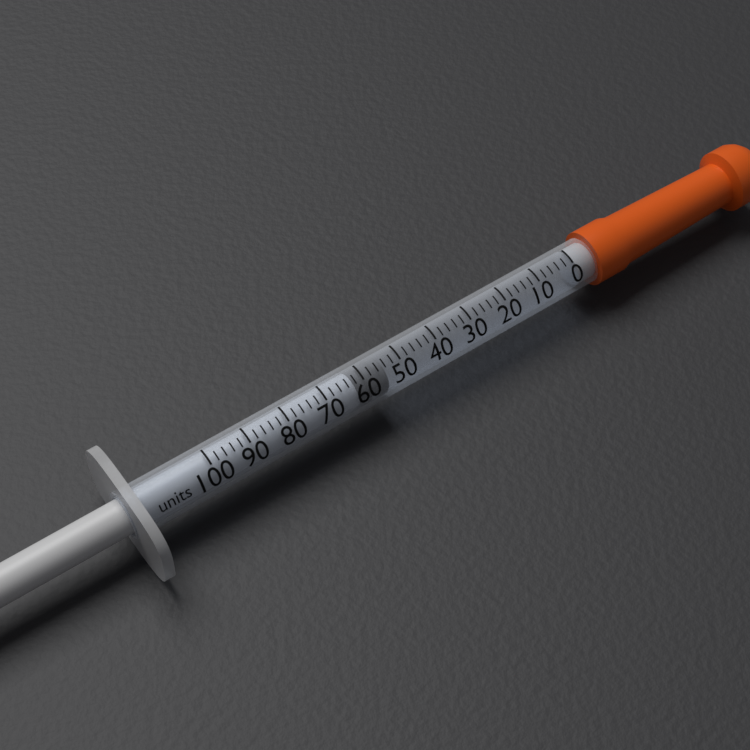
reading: 54 units
